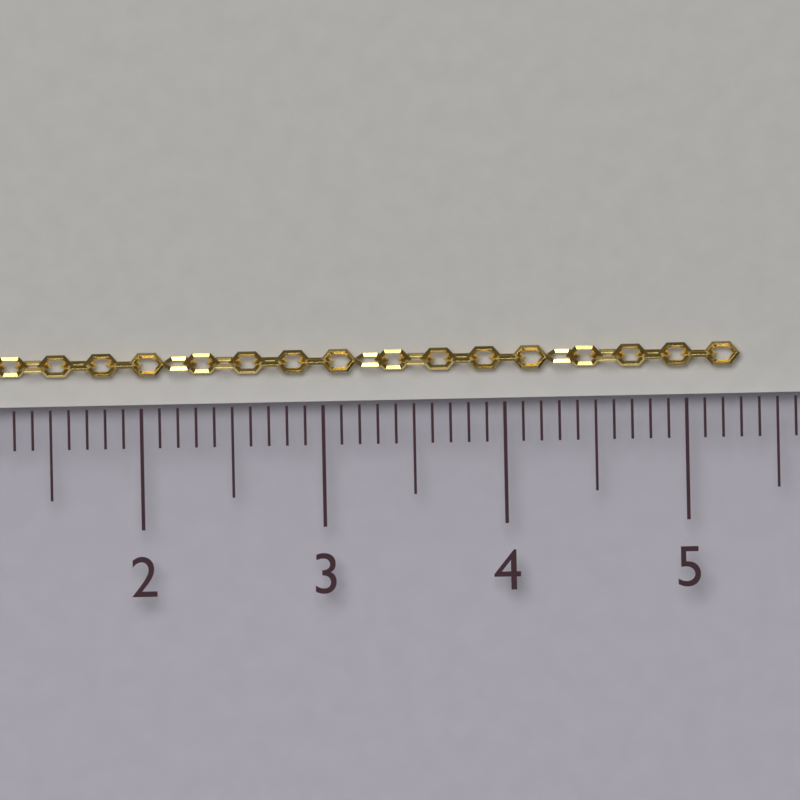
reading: 5.3 cm
